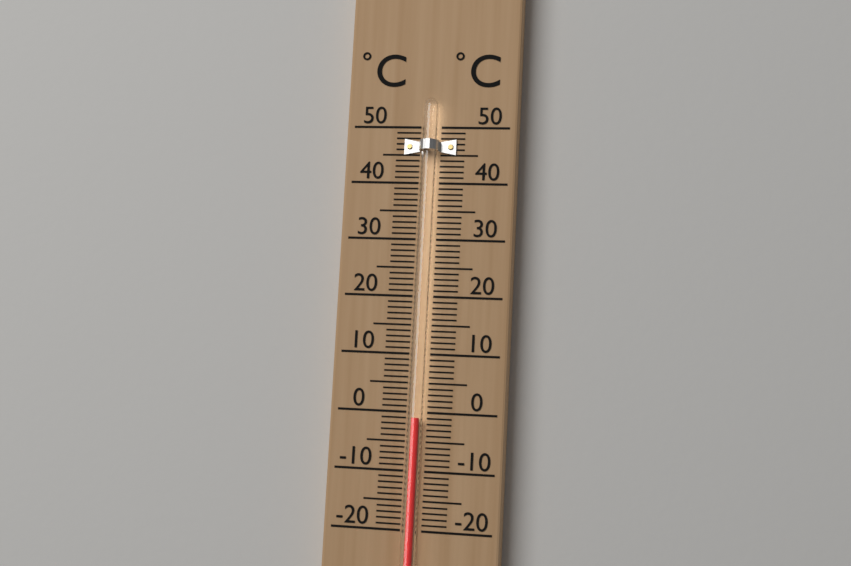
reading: -1 °C
